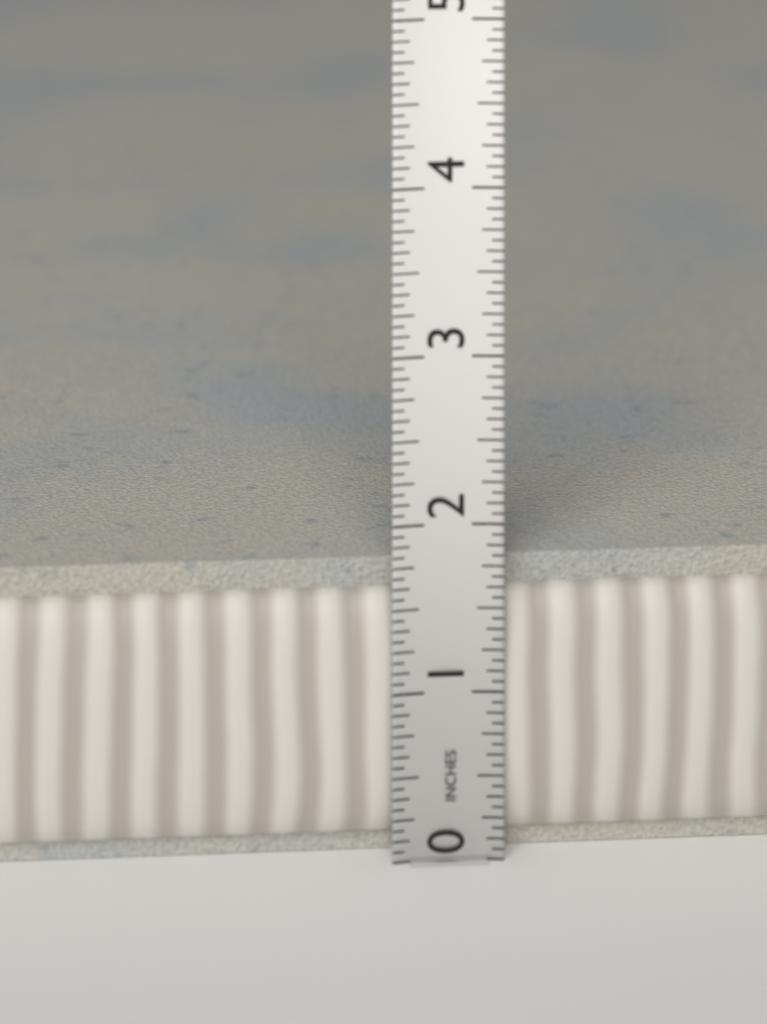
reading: 1.7500 in
